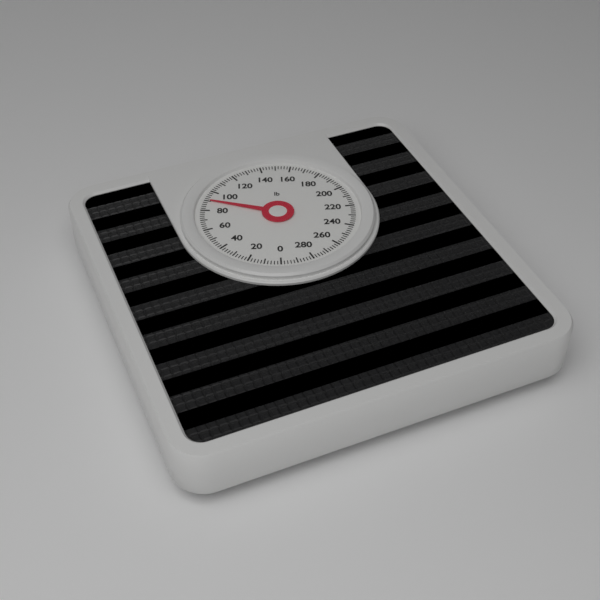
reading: 90 lb
